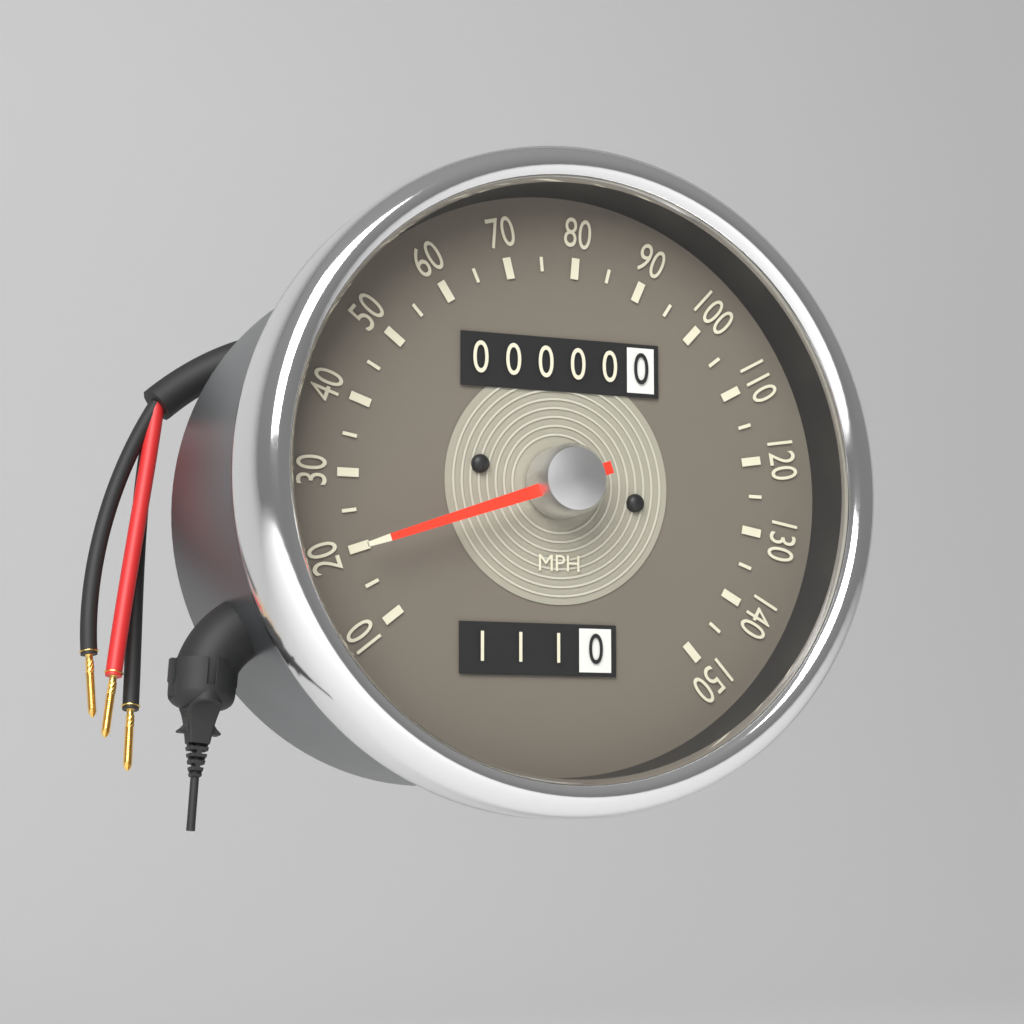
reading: 20 MPH
